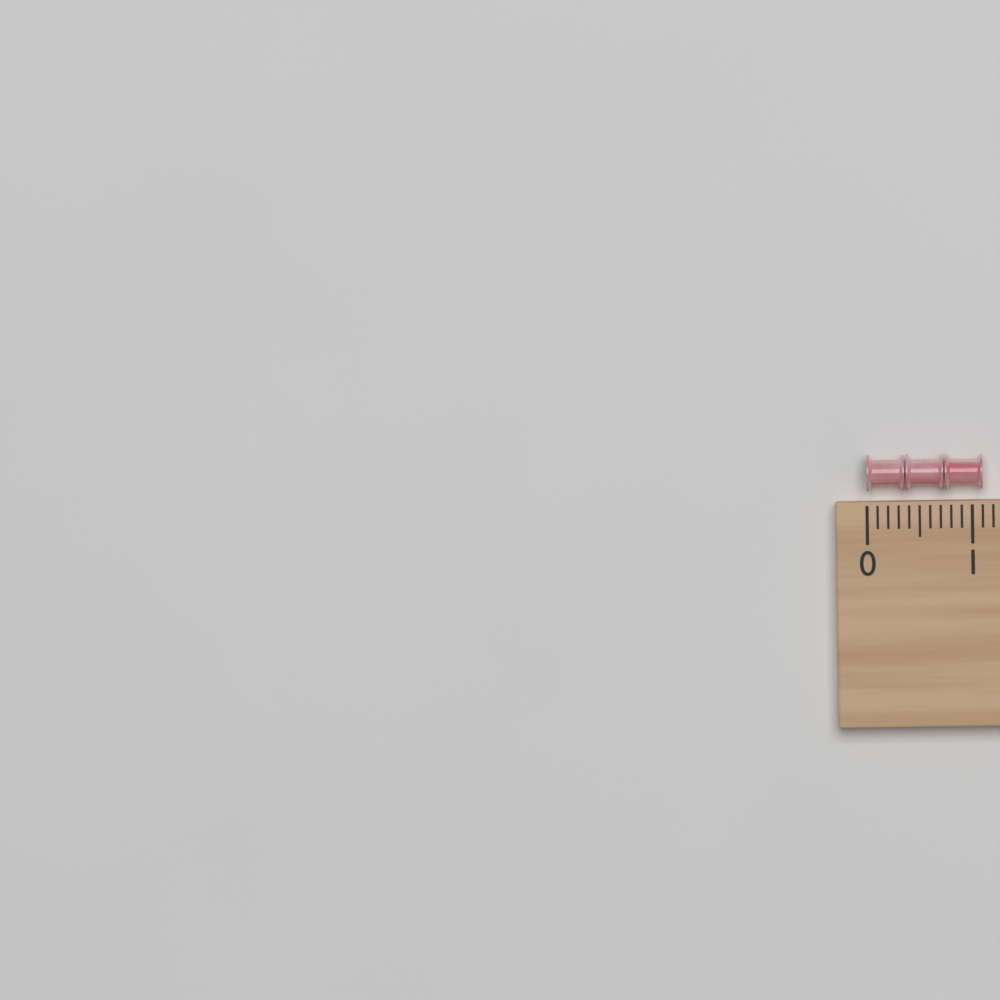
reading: 1.1 (no unit)
